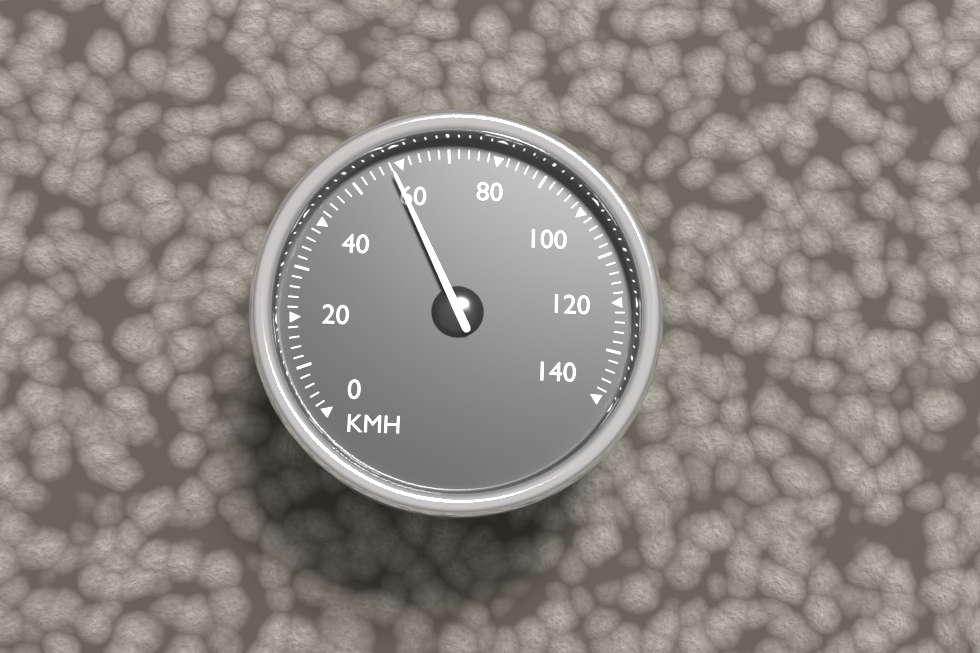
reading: 58 km/h
